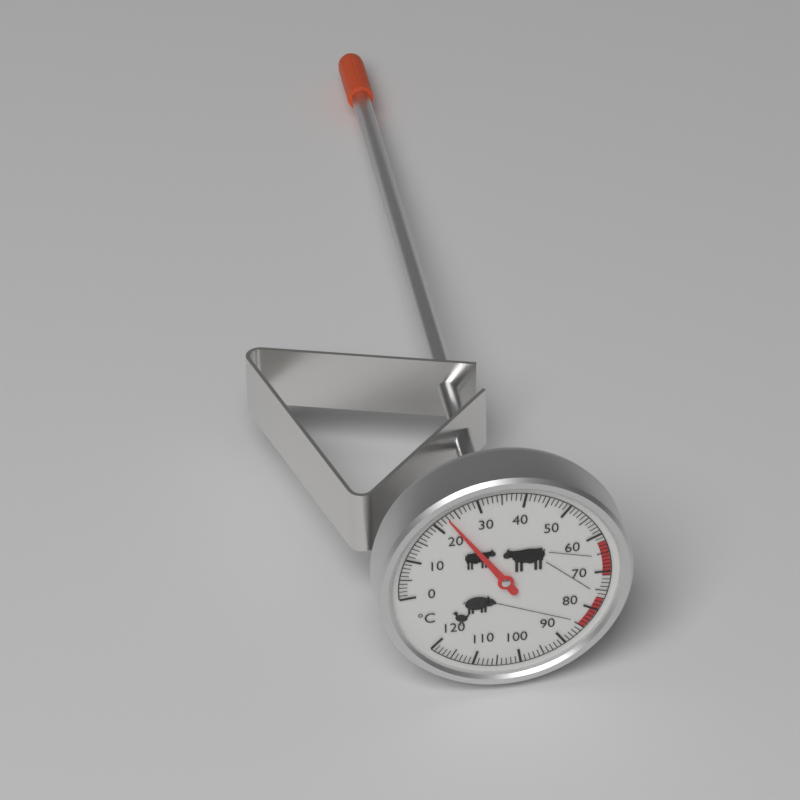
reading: 23 °C
